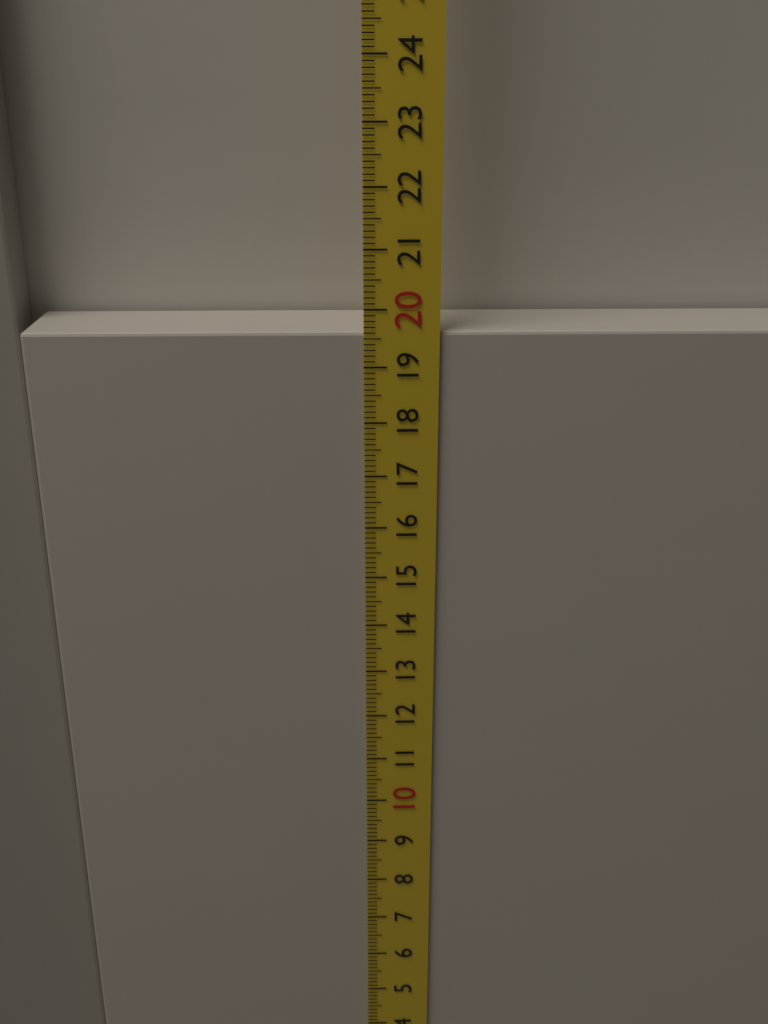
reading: 19.6 cm
